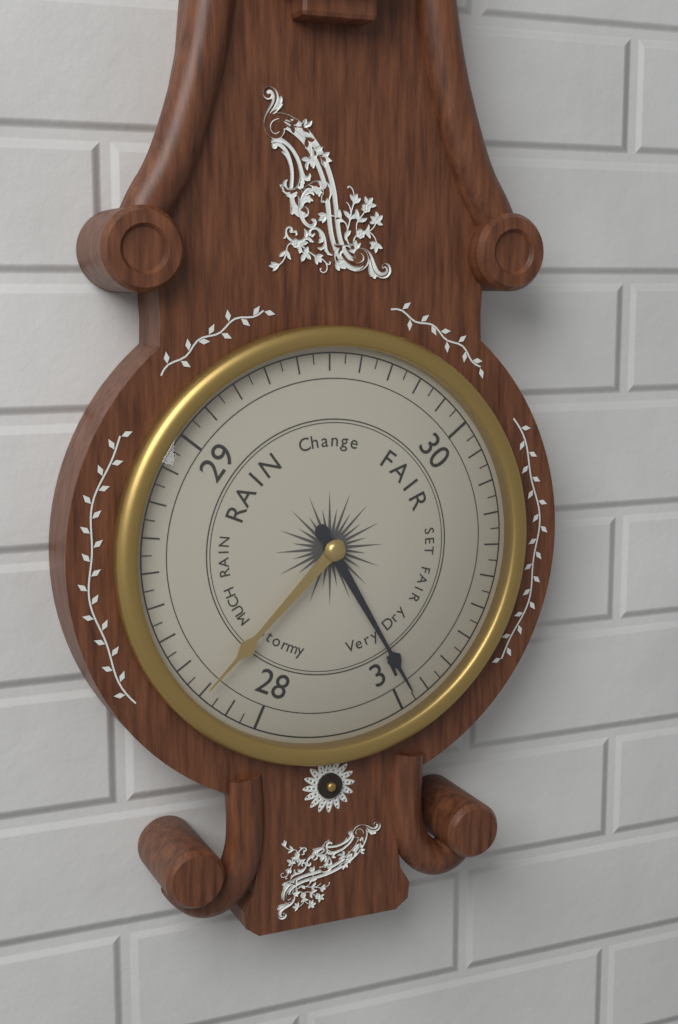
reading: 30.95 (no unit)
